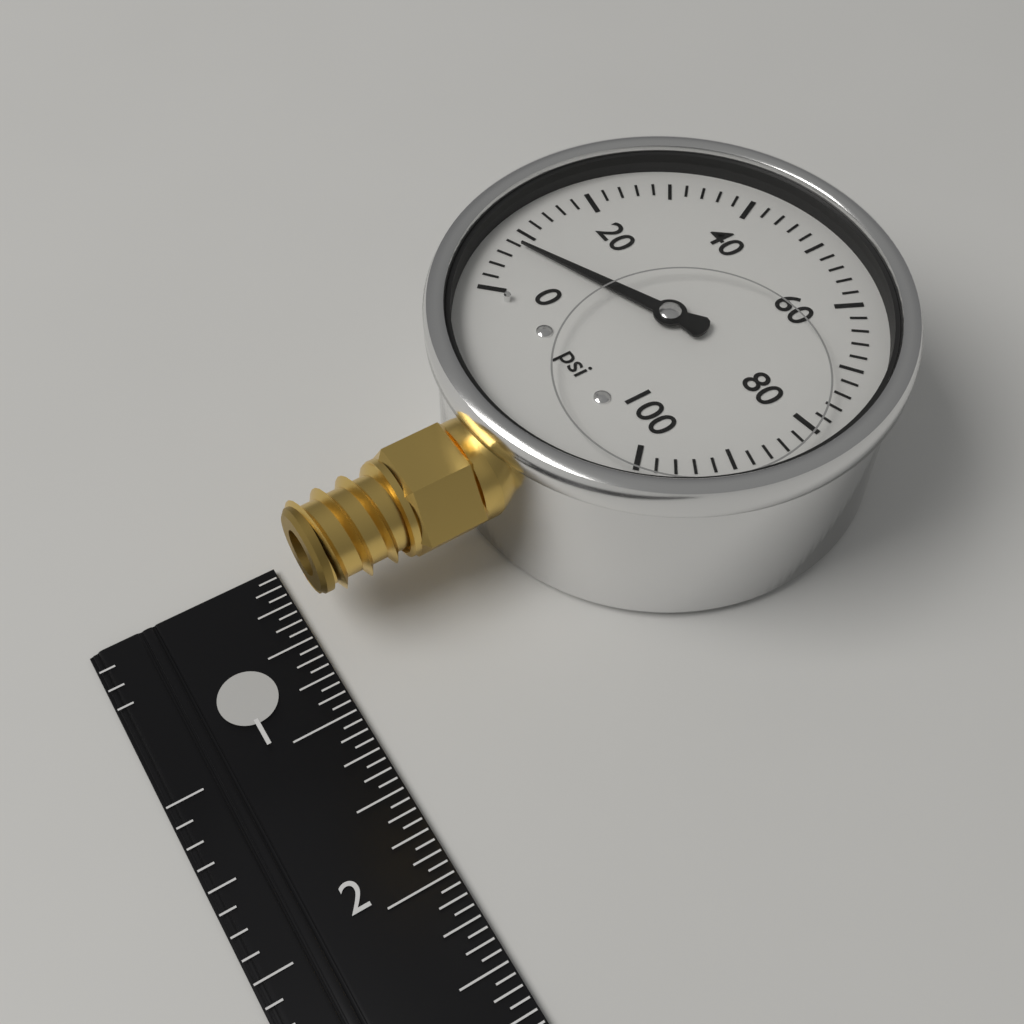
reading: 8 psi
